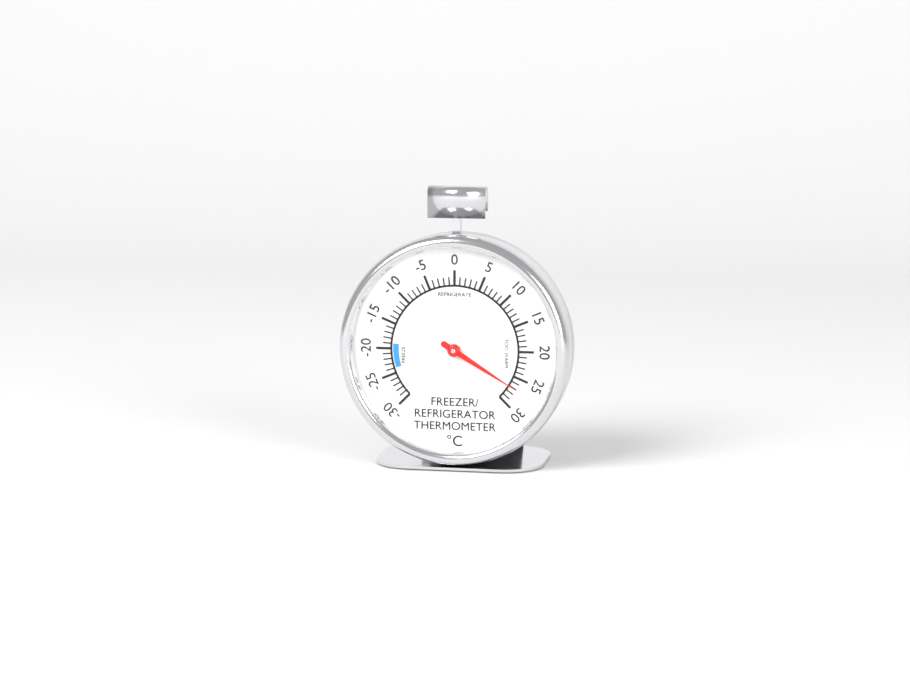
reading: 27 °C
